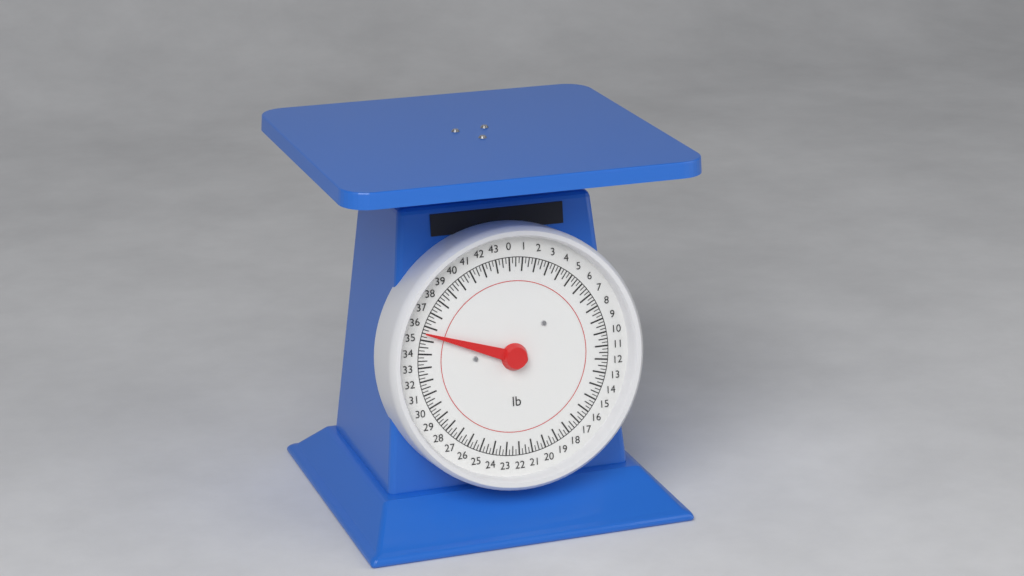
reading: 35.50 lb
